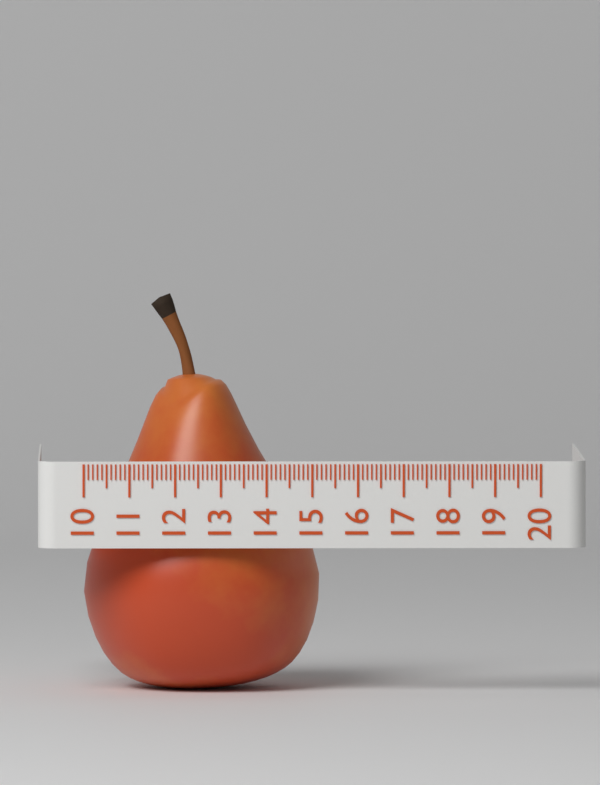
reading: 15.2 (no unit)
